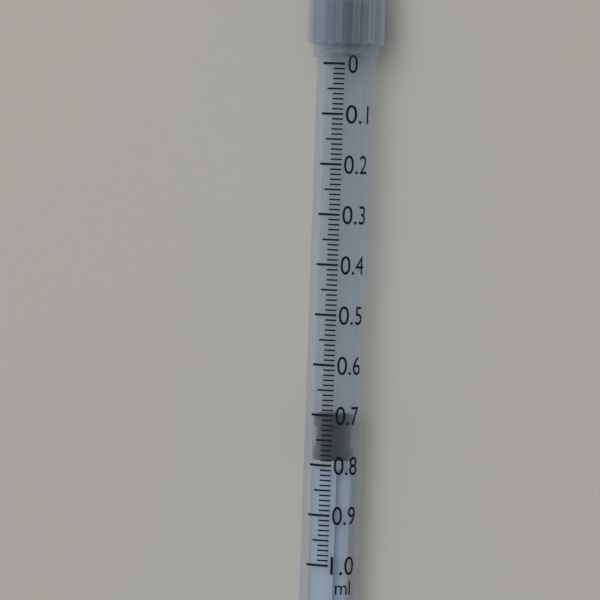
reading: 0.70 ml
